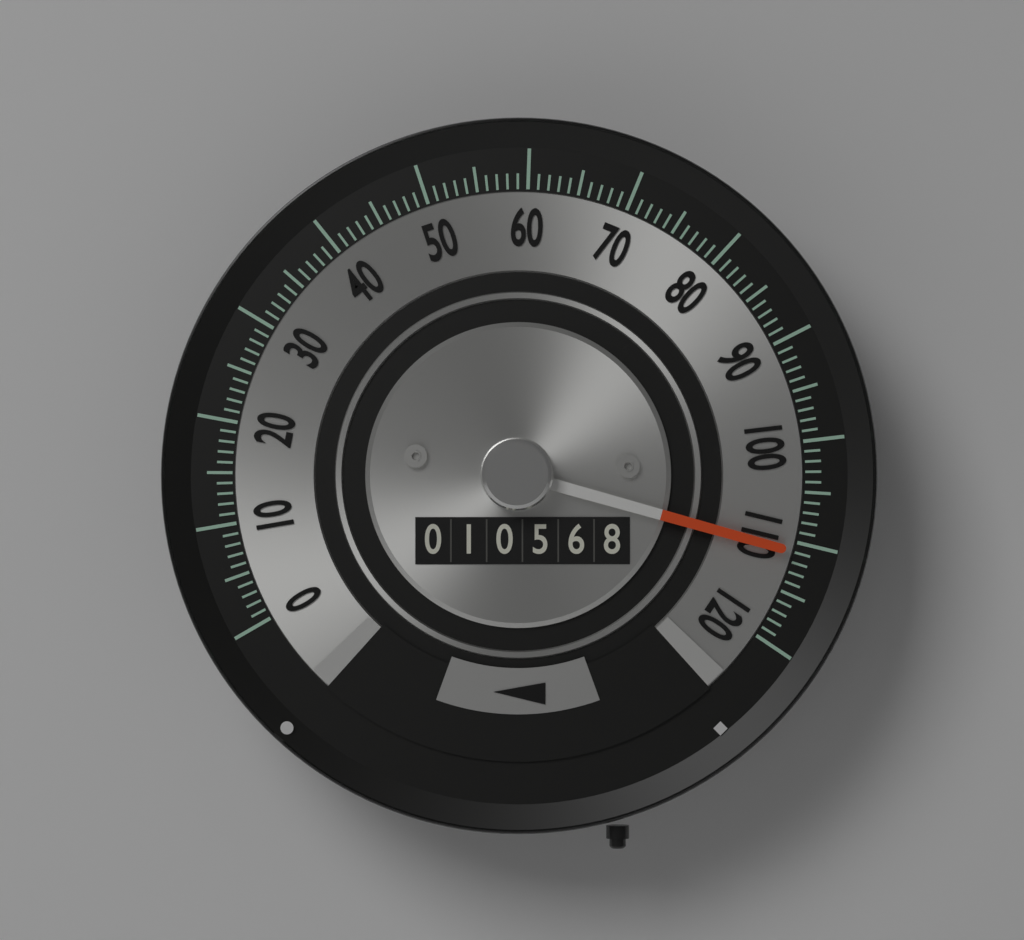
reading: 111 (no unit)
